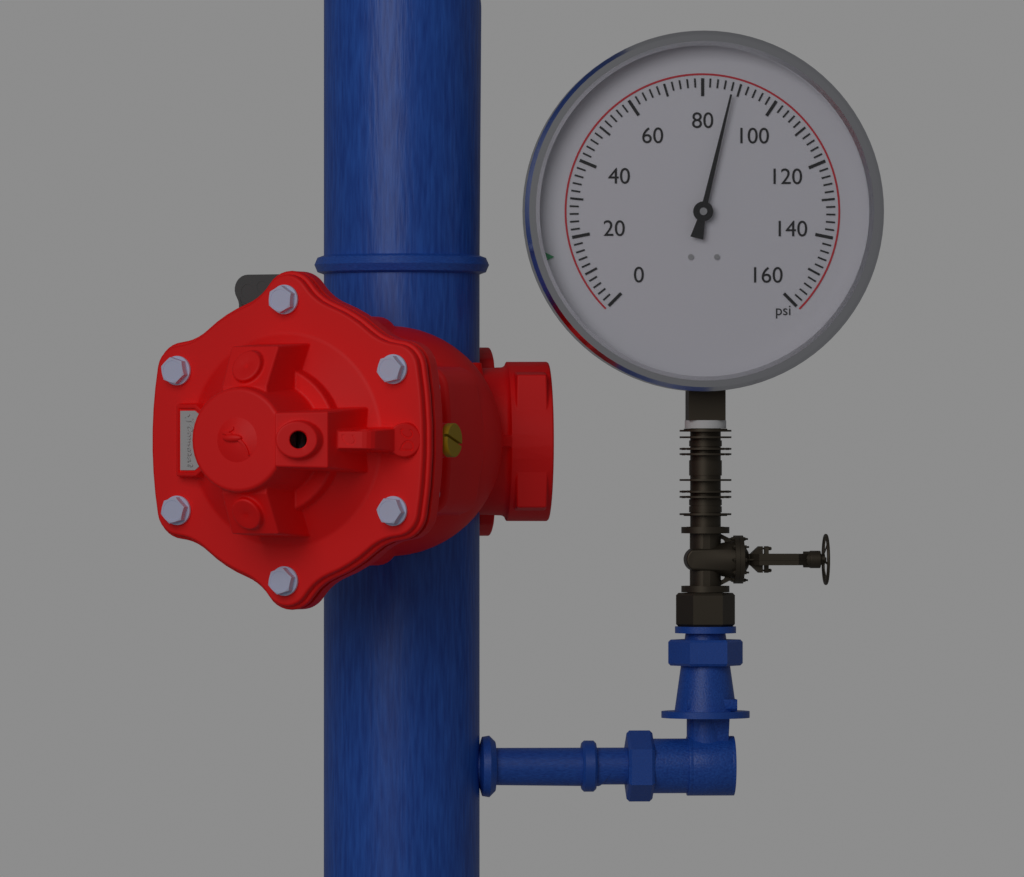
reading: 88 psi
